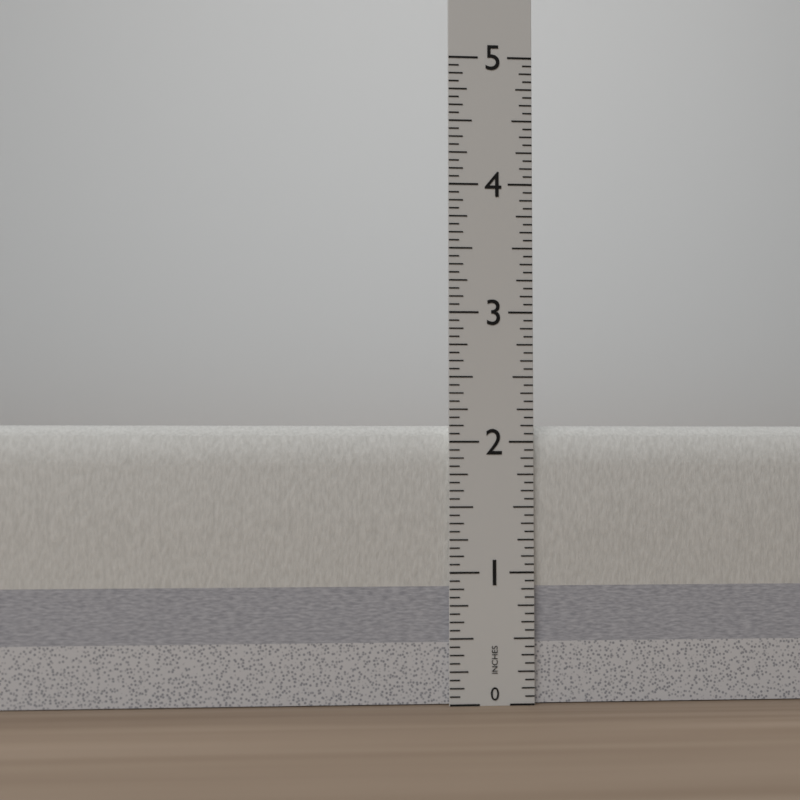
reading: 2.1250 in
